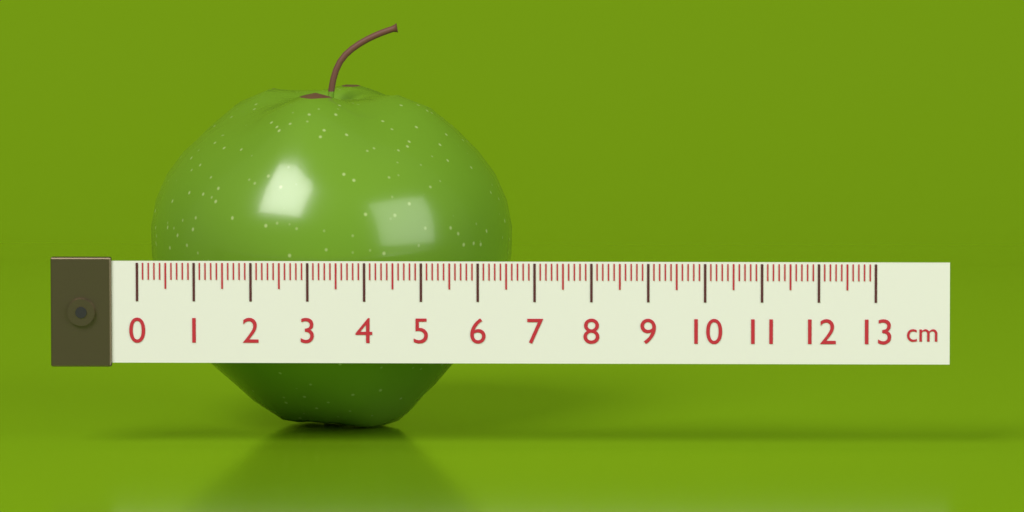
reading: 6.5 cm
